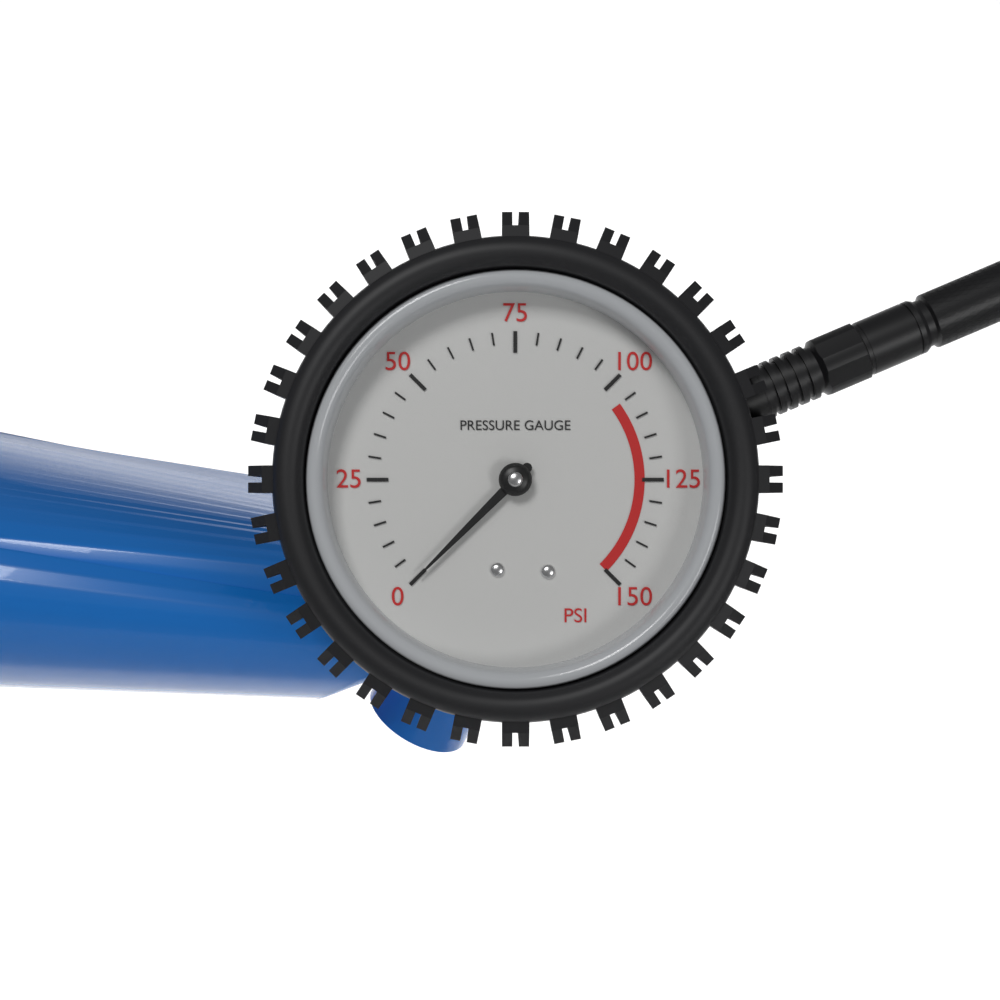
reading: 0 psi
